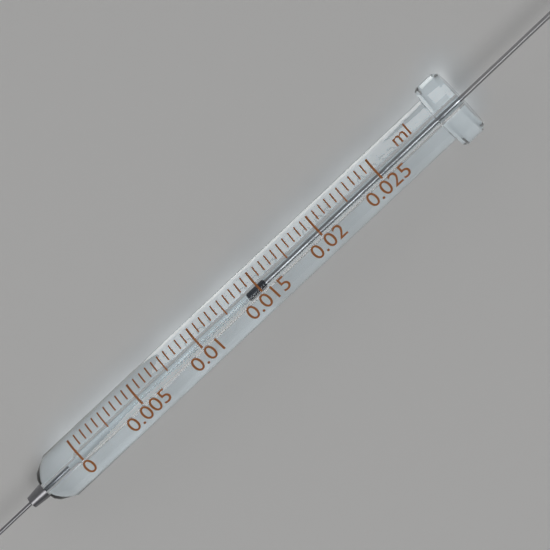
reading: 0.0140 ml
